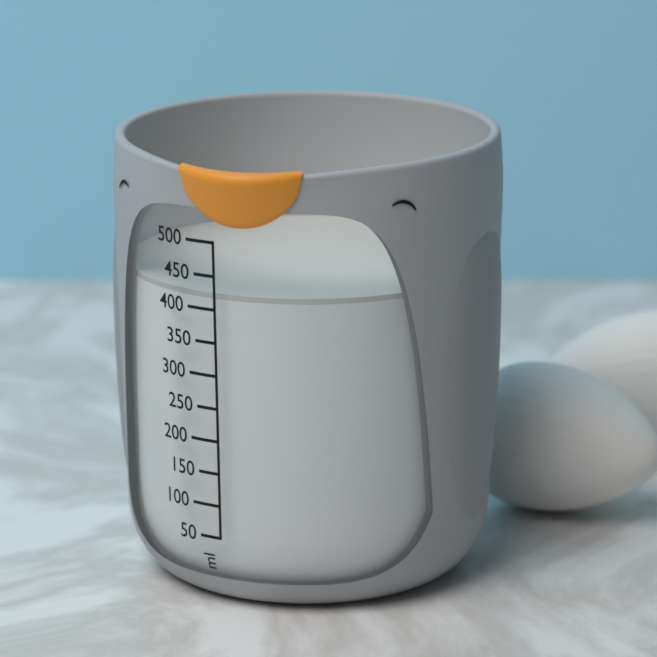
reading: 420 ml
